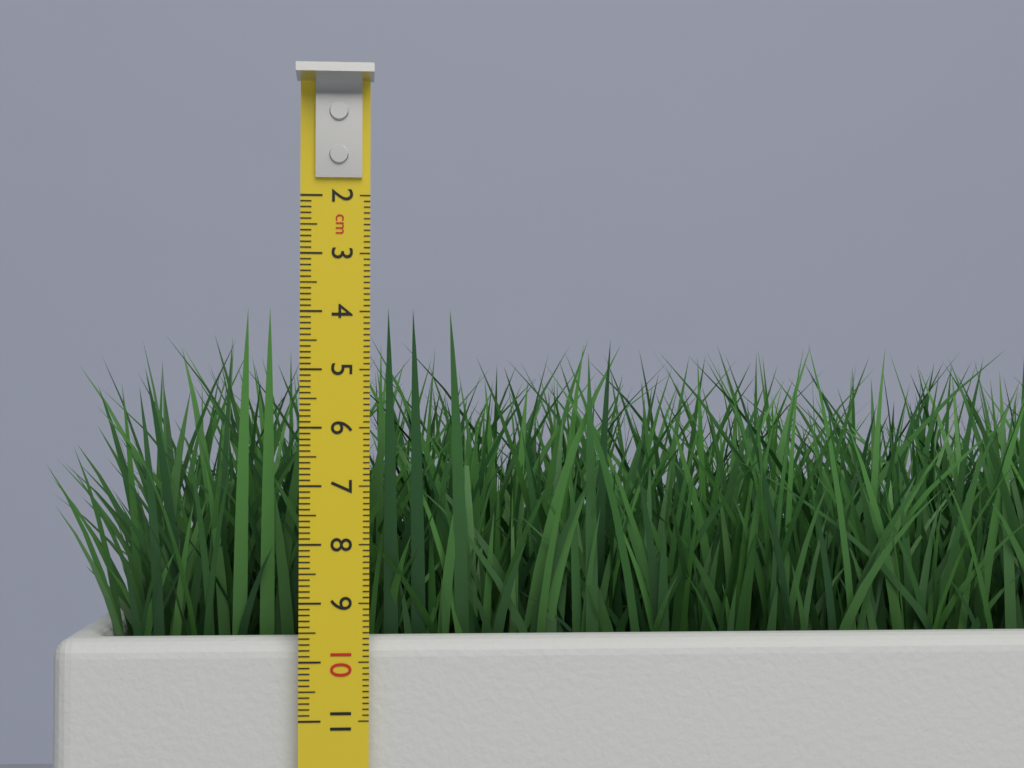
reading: 3.9 cm
